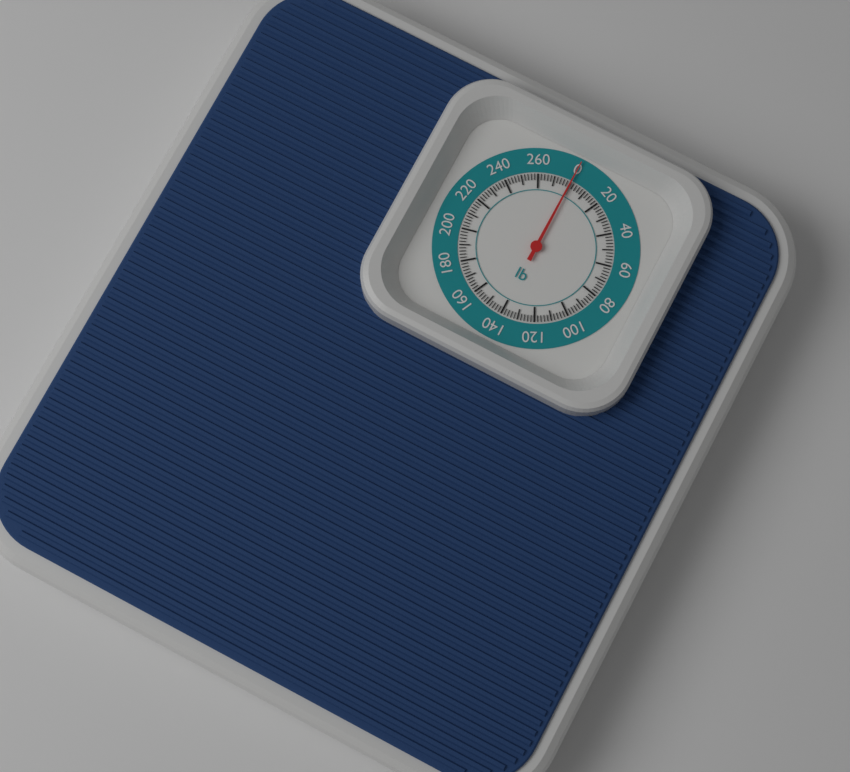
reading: 0 lb
